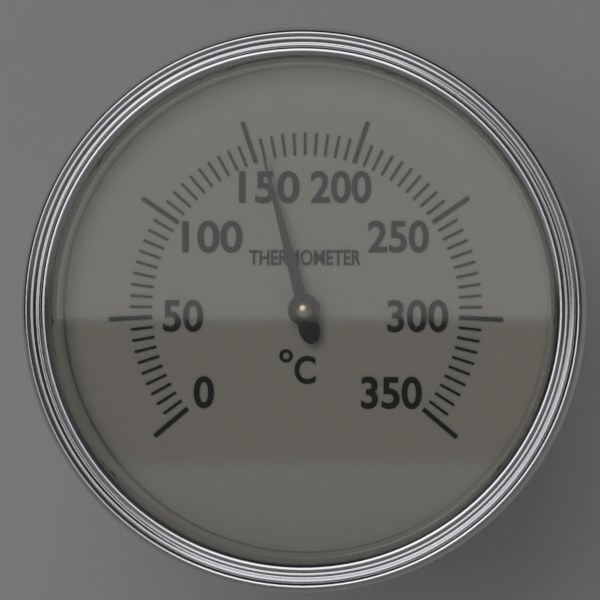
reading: 155 °C
